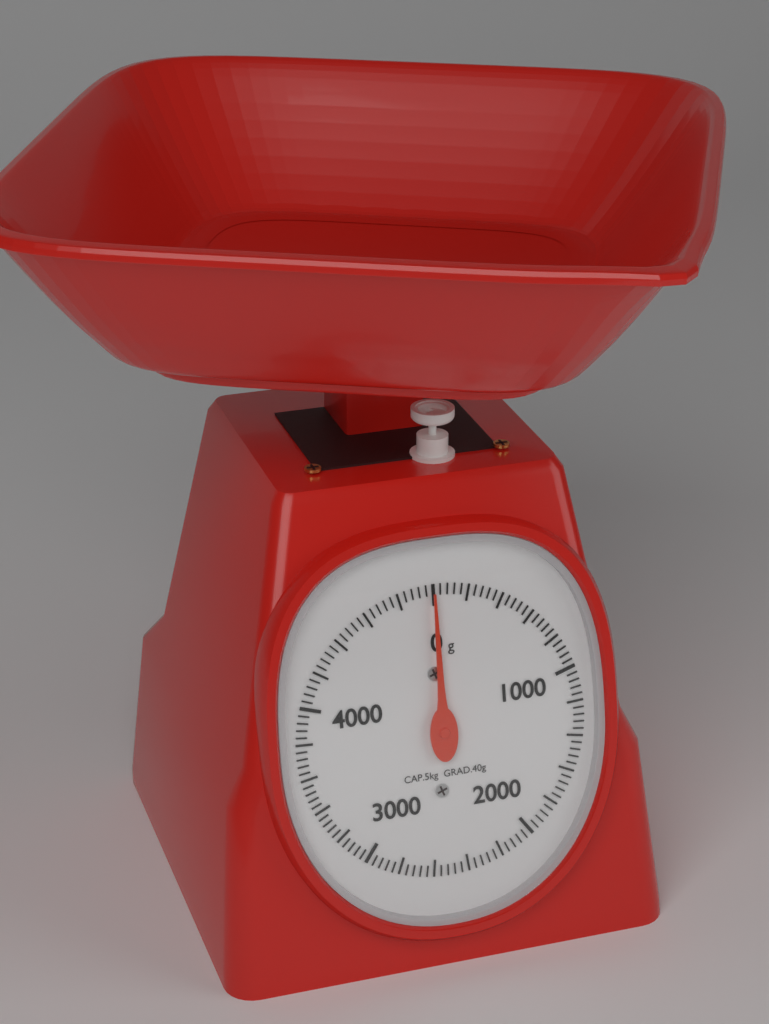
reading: 0 g
